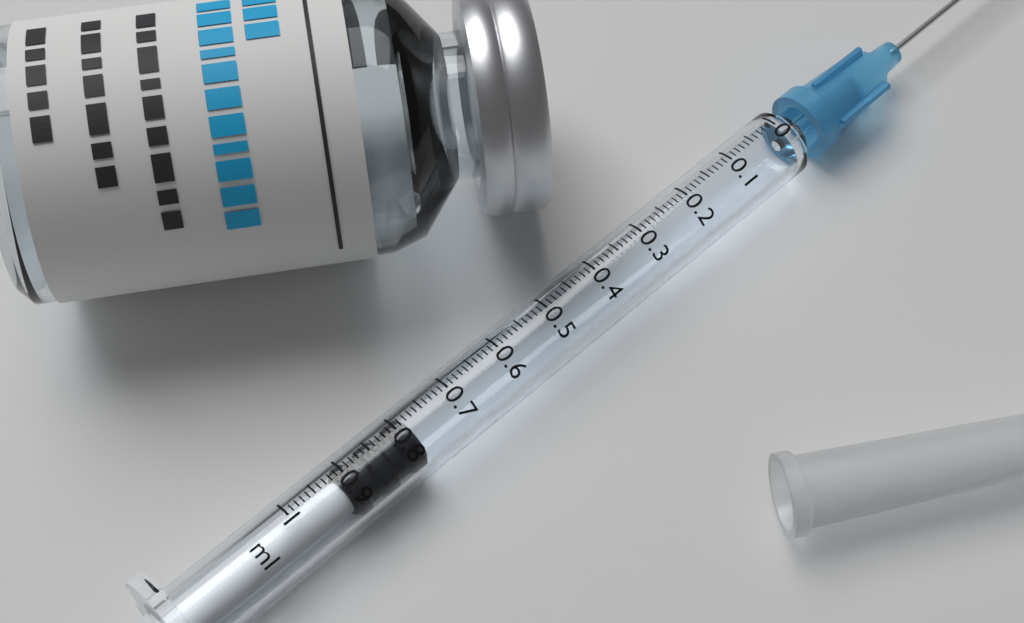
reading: 0.78 ml
